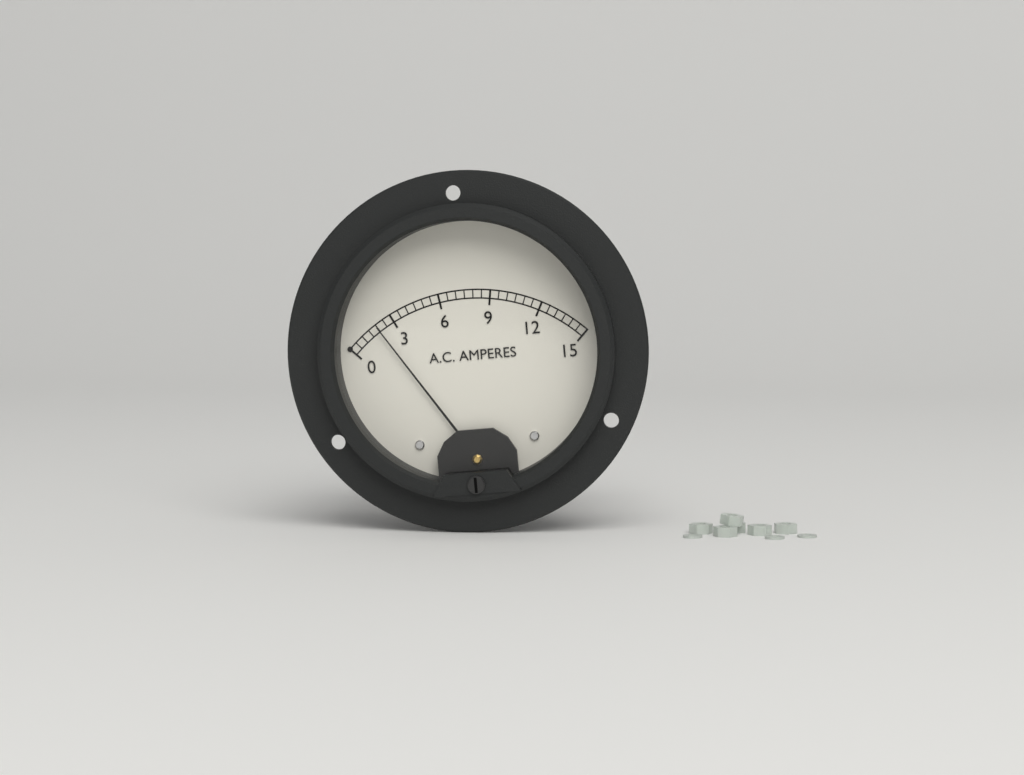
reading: 2.0 A
